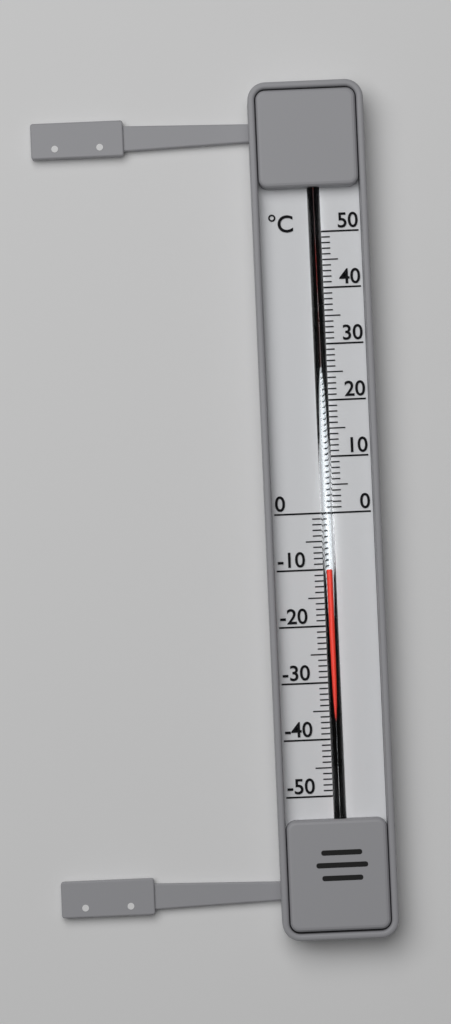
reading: -10 °C
